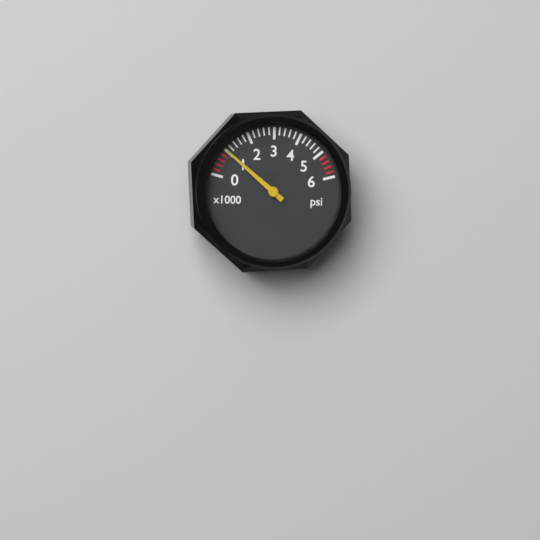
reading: 1000 psi
